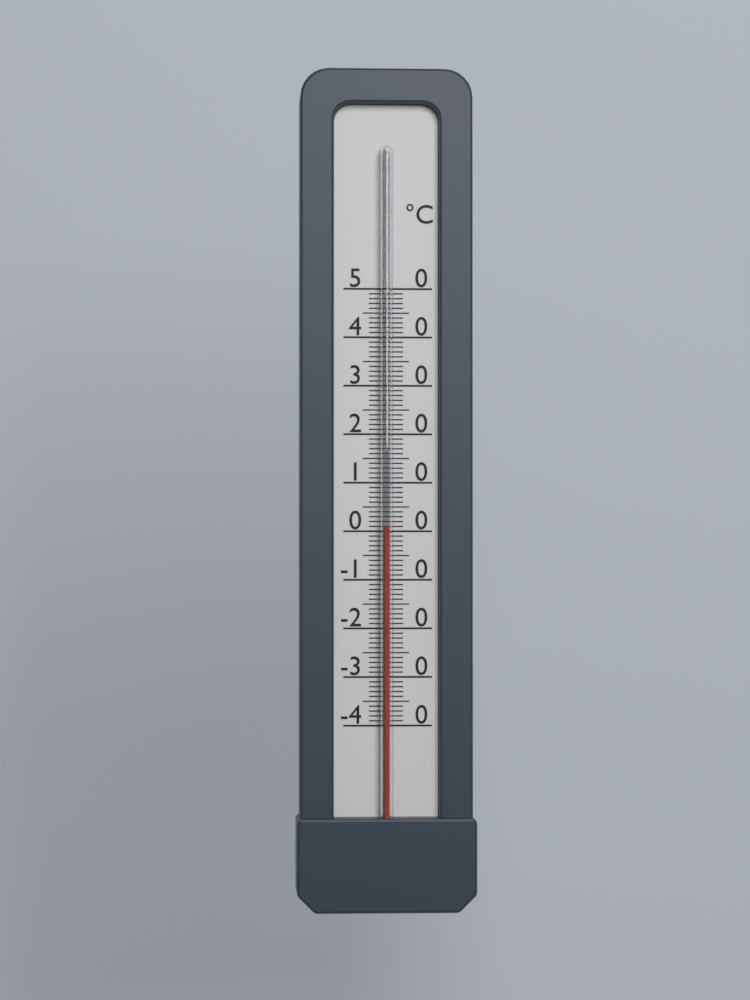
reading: 1 °C
